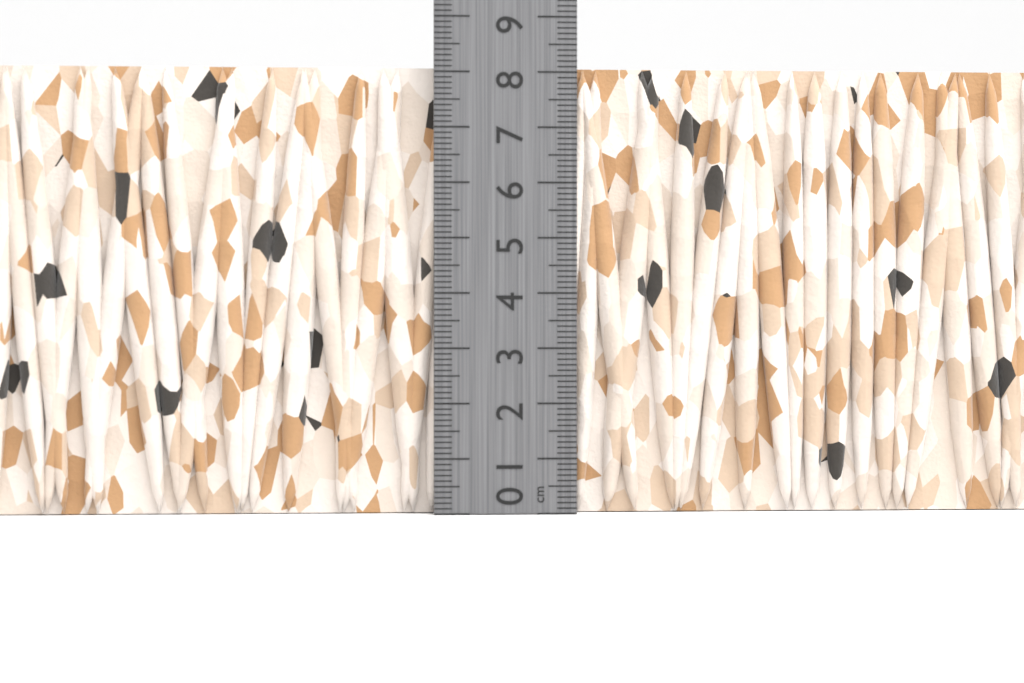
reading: 8.1 cm
